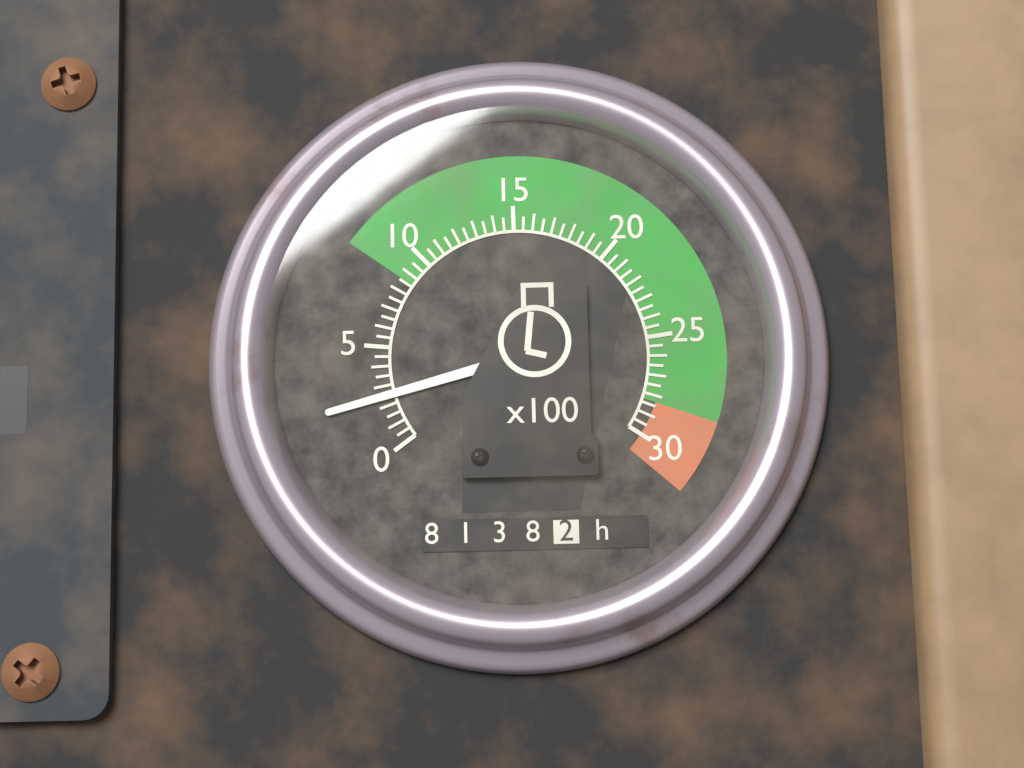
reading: 2.5 x100 rpm
